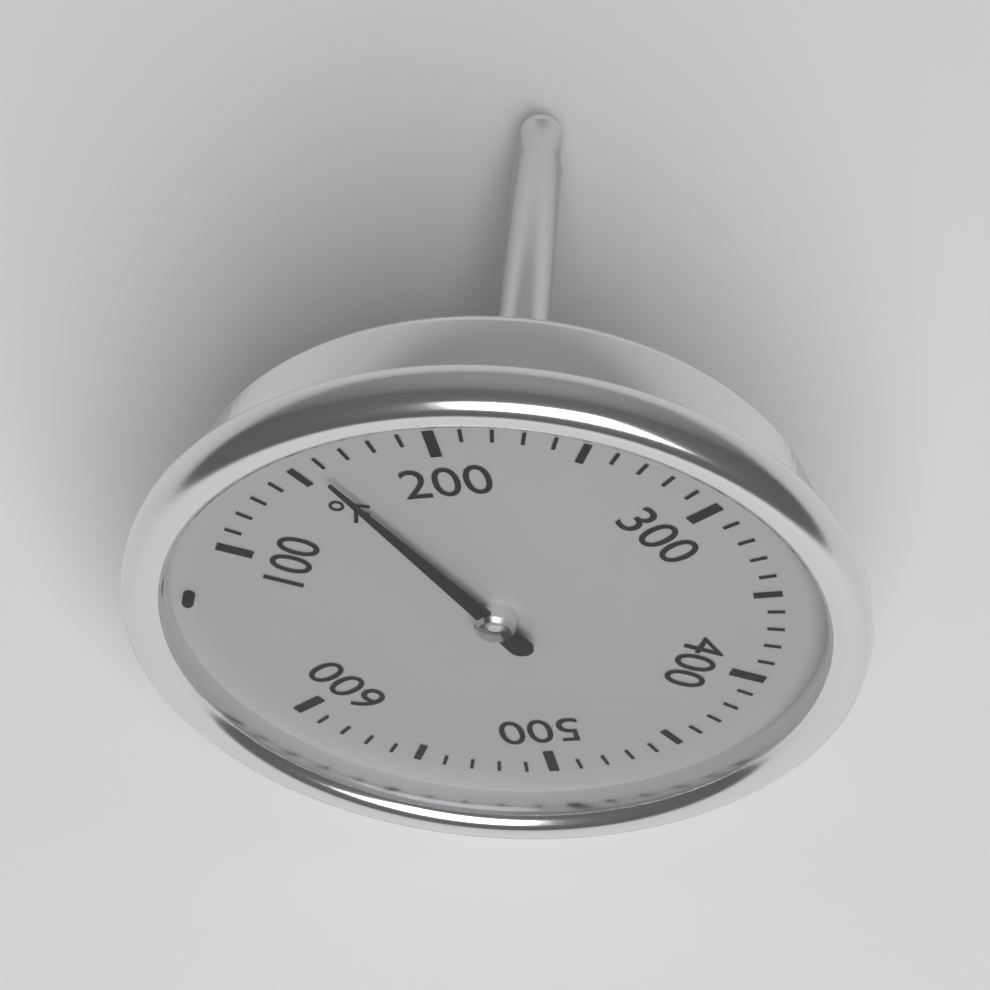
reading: 160 °F
